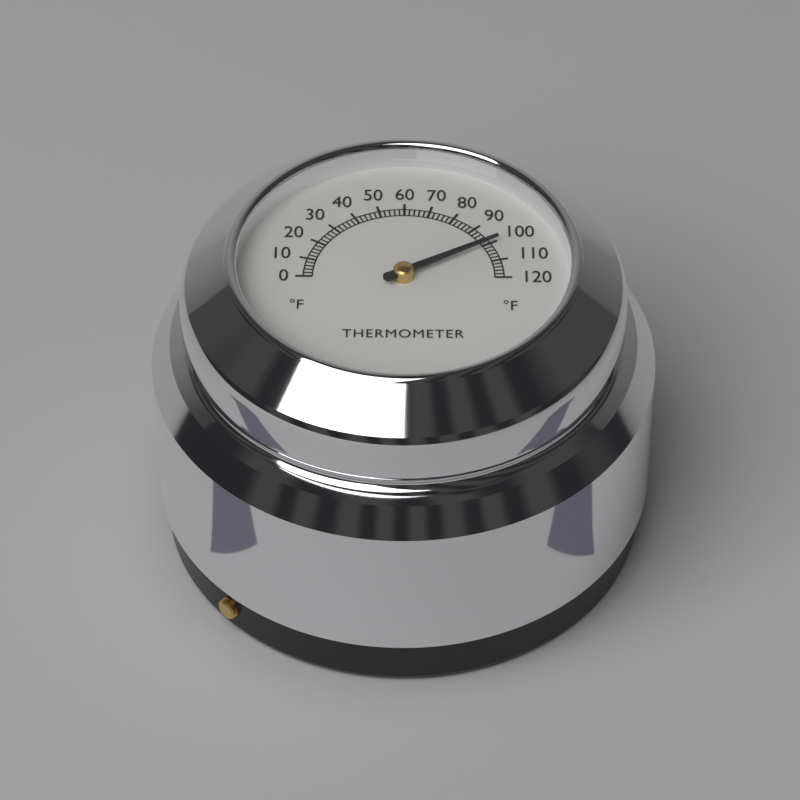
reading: 100 °F
